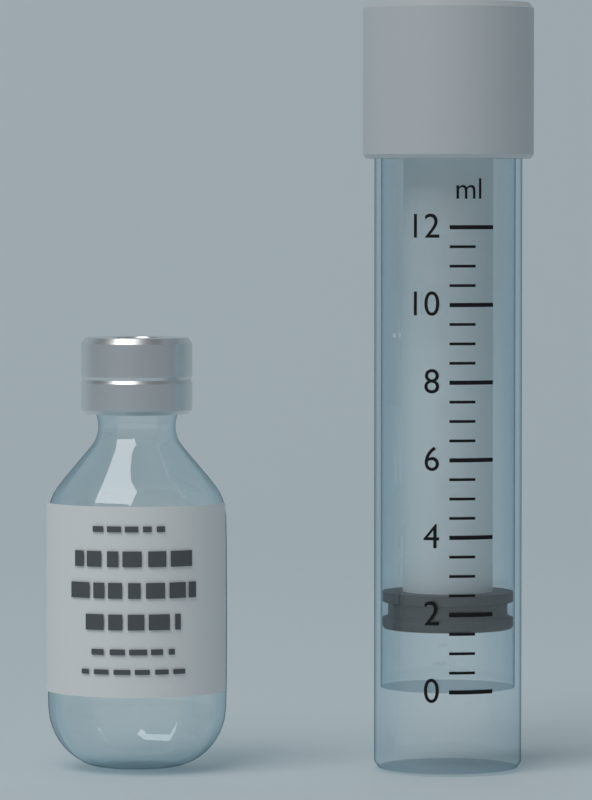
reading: 1.5 ml
